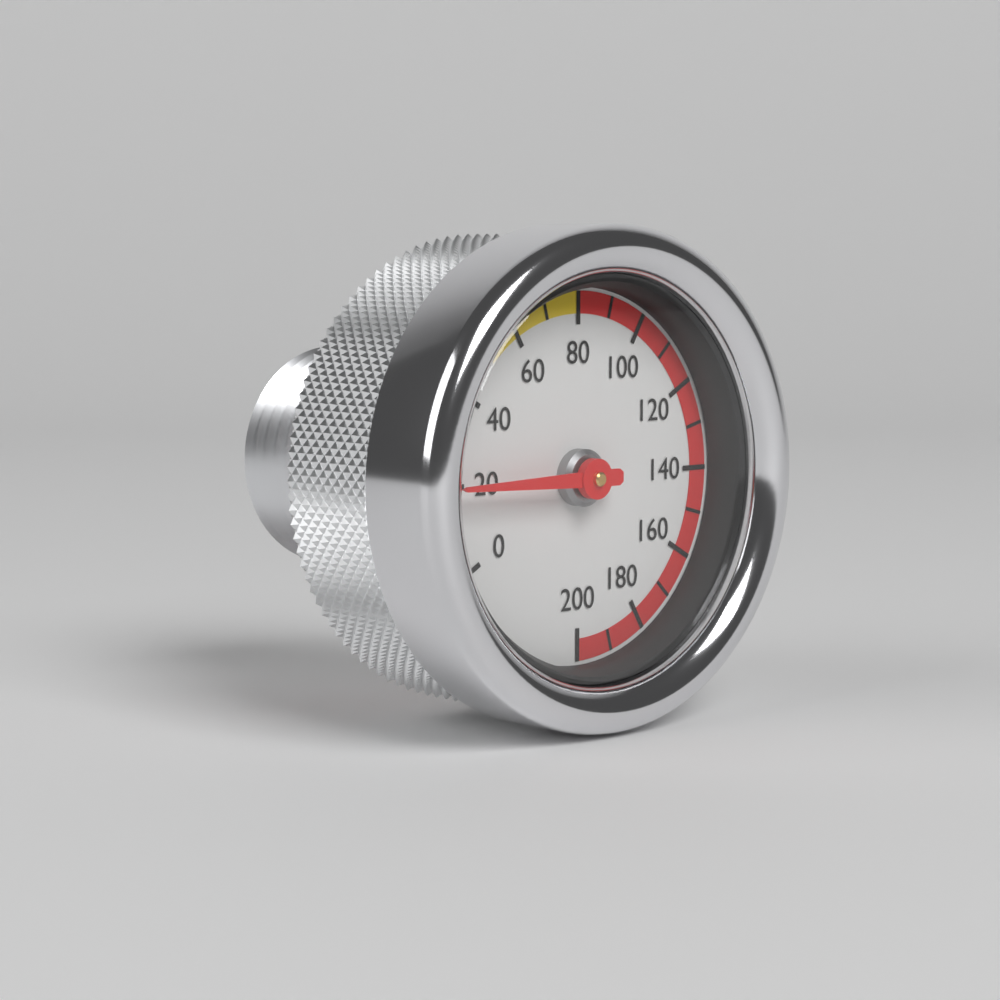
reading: 20 (no unit)
